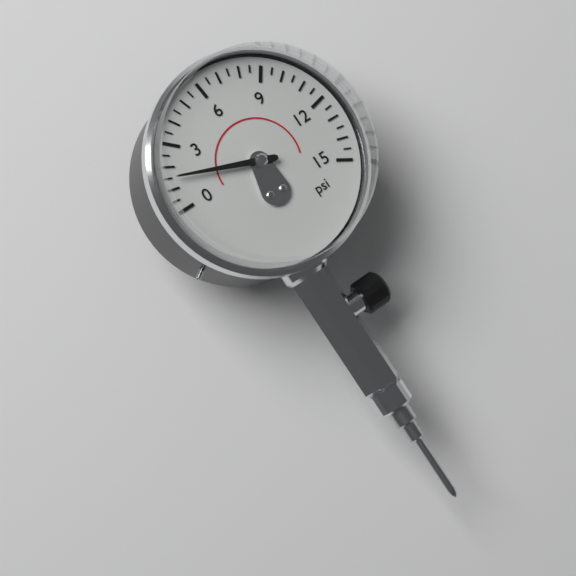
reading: 1.5 psi
